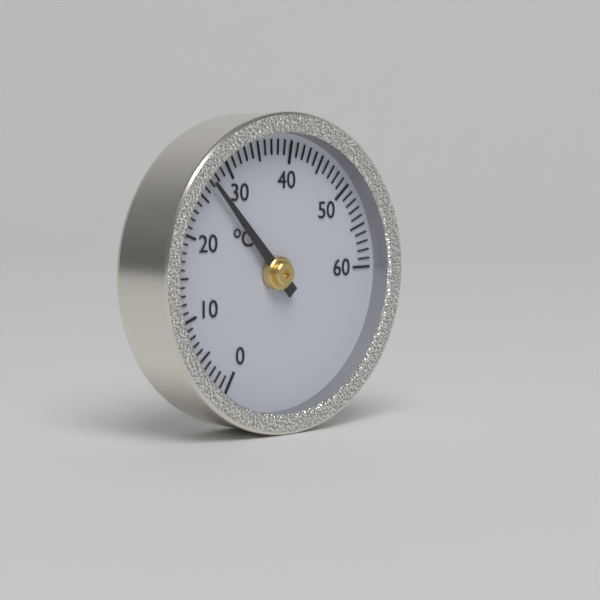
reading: 27 °C
